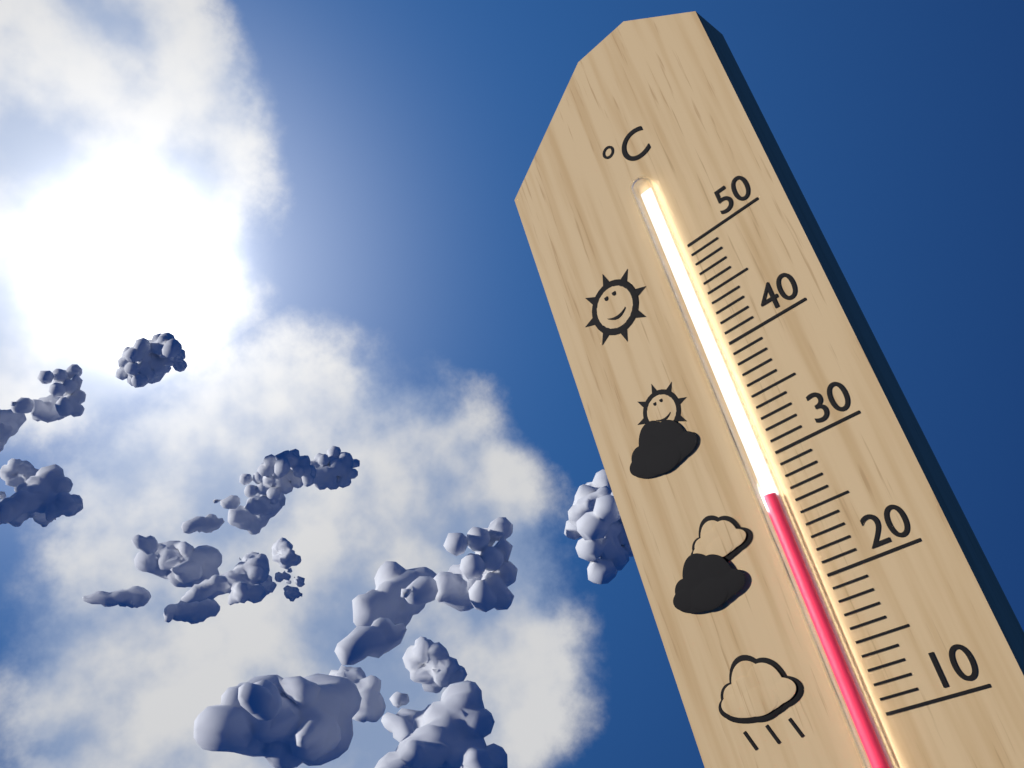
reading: 27 °C
